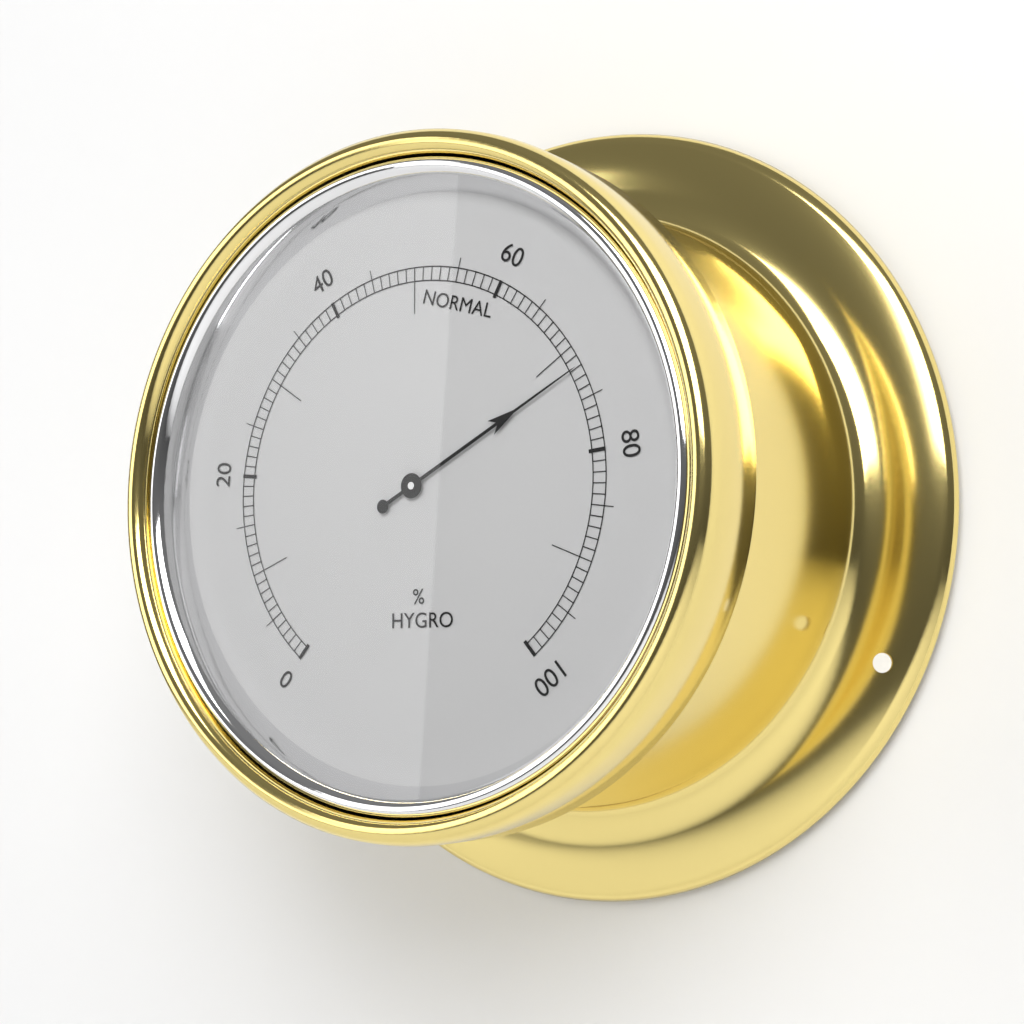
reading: 72 %
